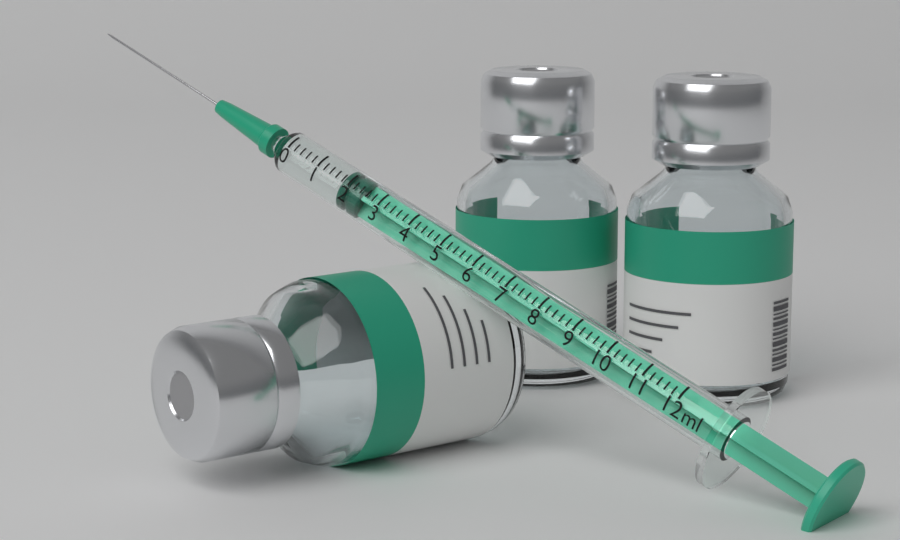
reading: 1.8 ml
